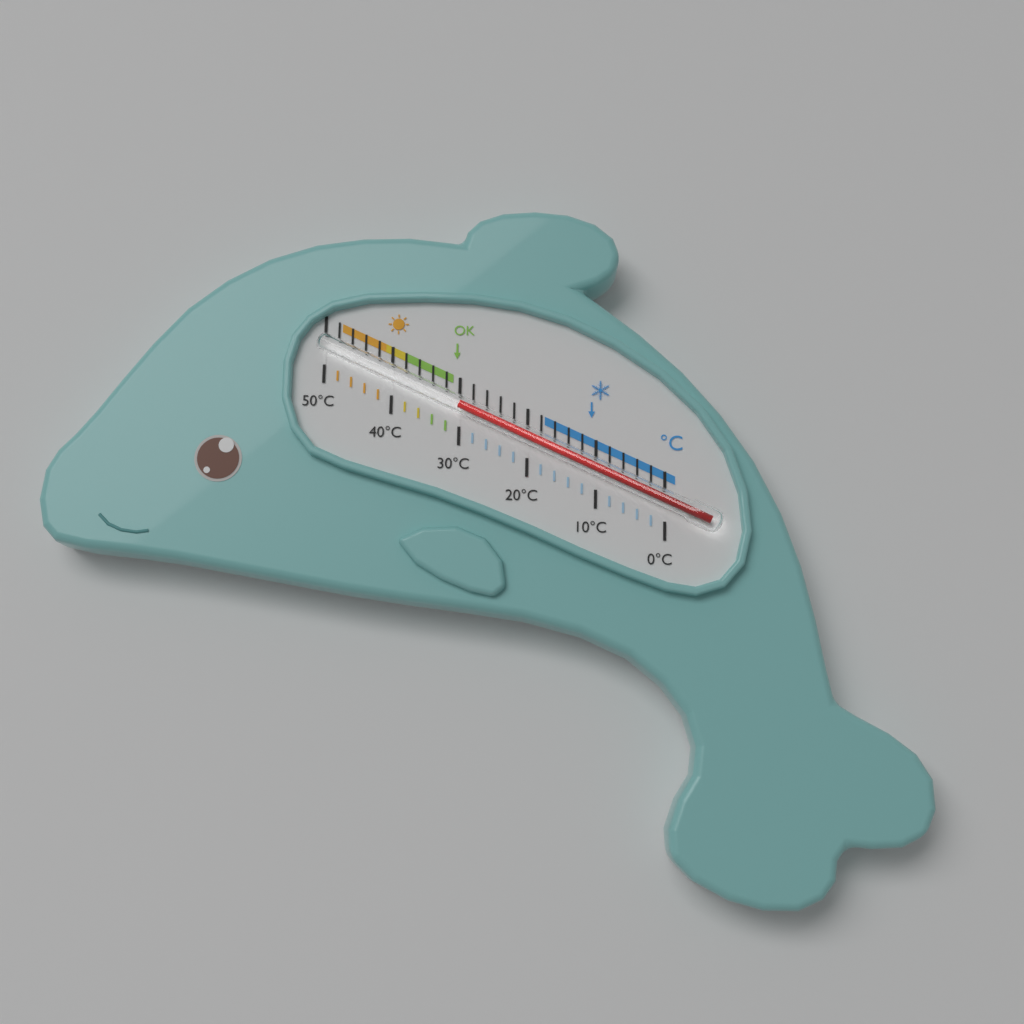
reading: 30 °C
